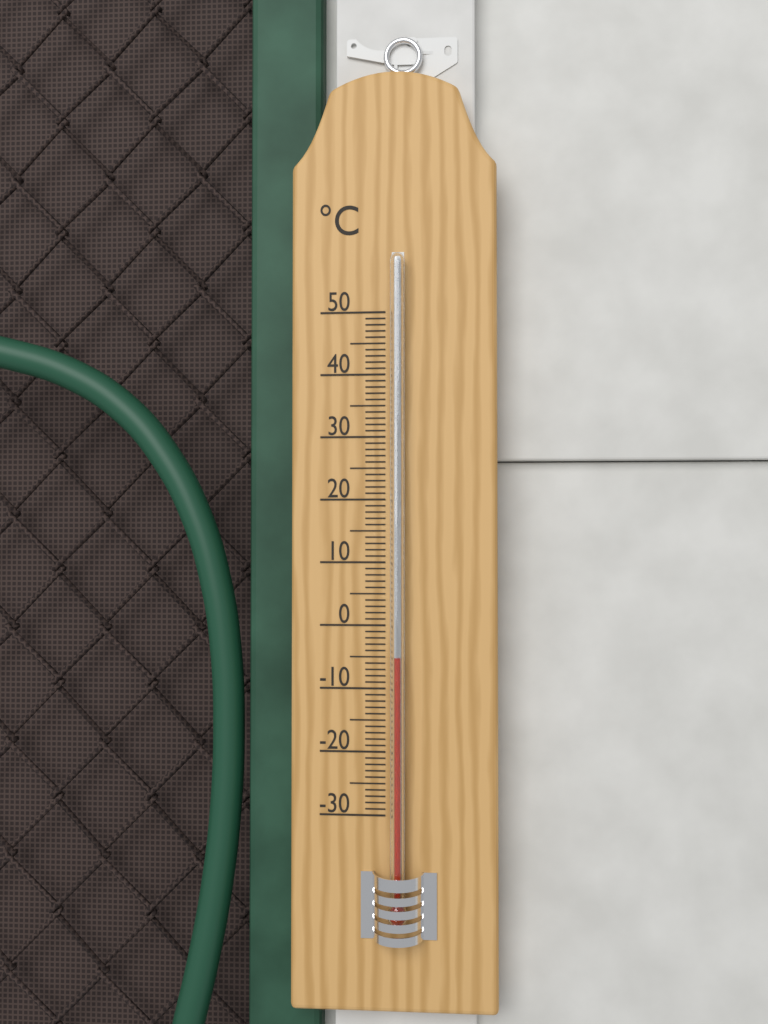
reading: -5 °C
